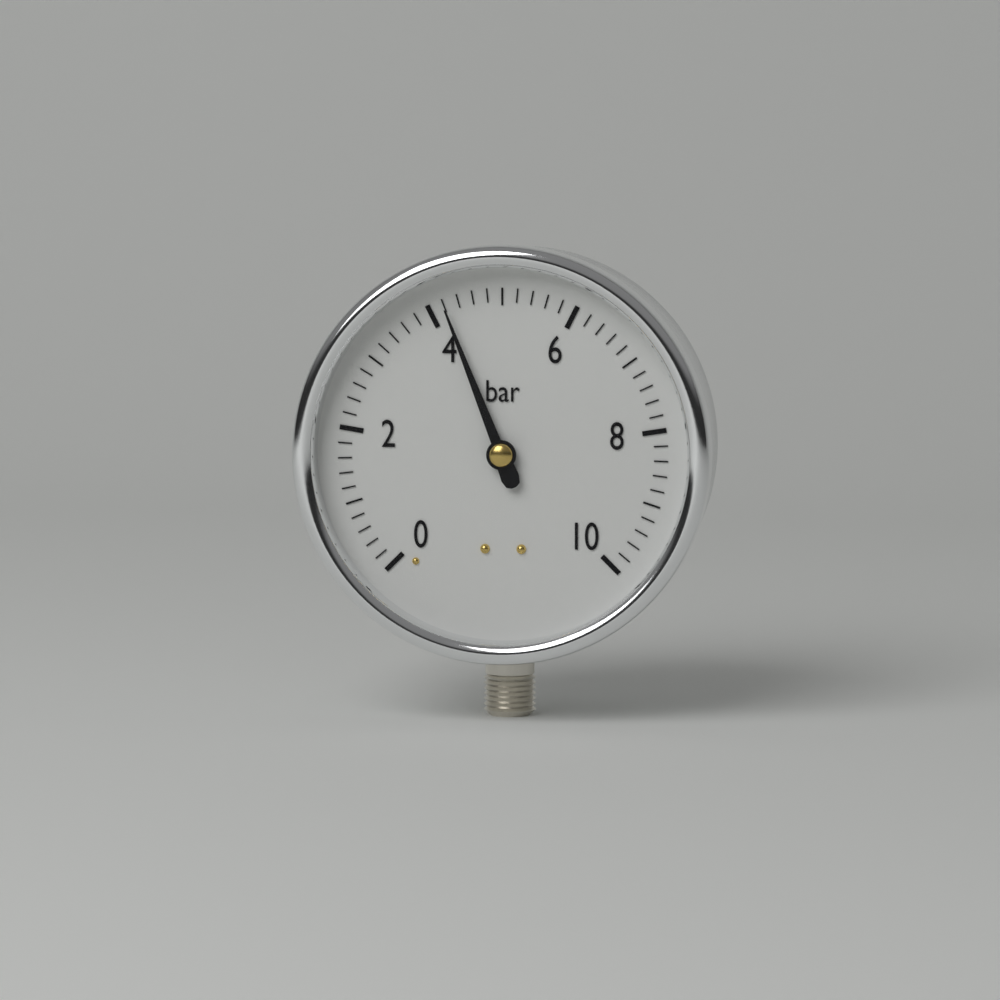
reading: 4.2 bar
